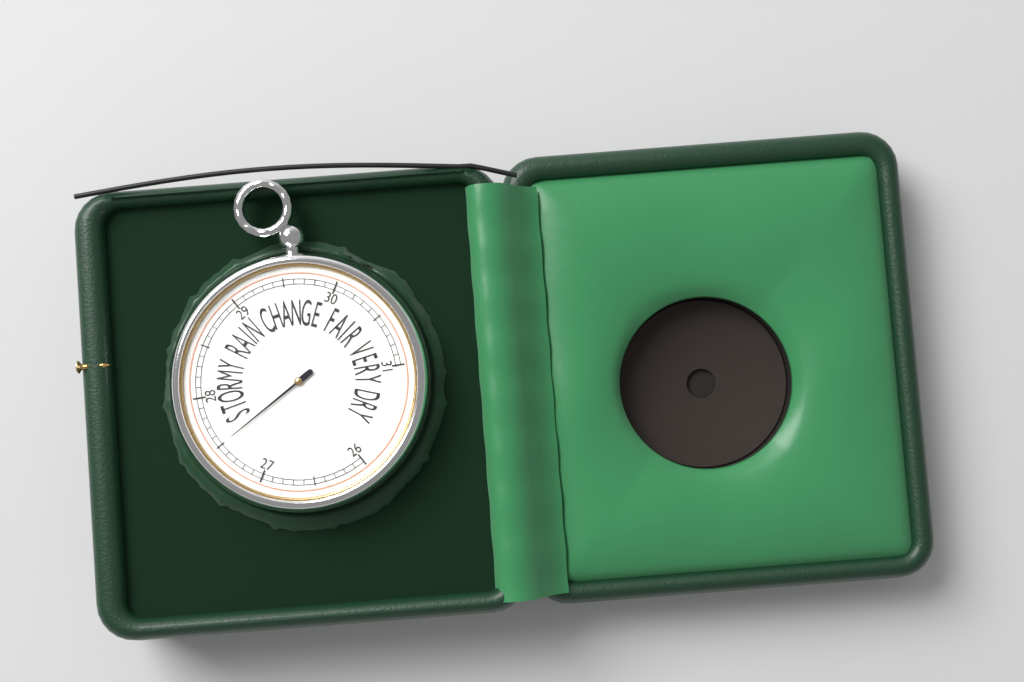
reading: 27.5 inHg
